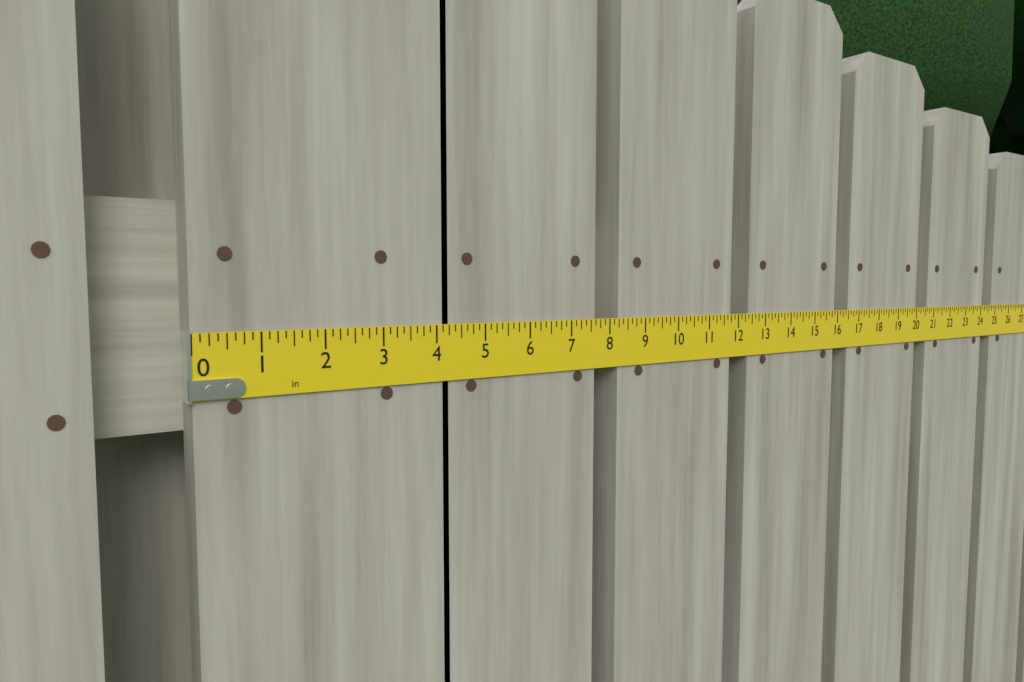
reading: 4.250 in
